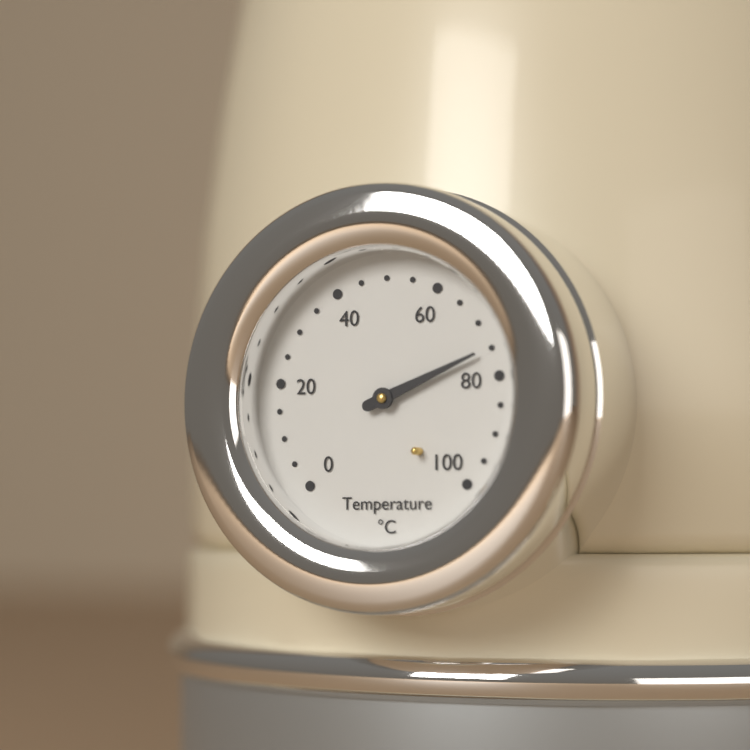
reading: 75 °C
